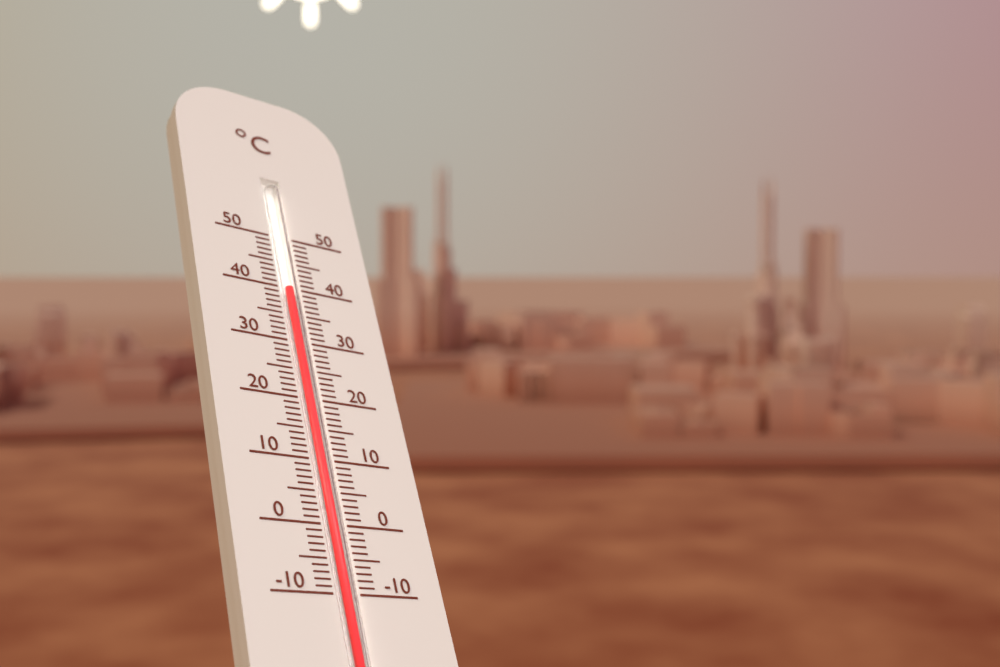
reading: 40 °C
